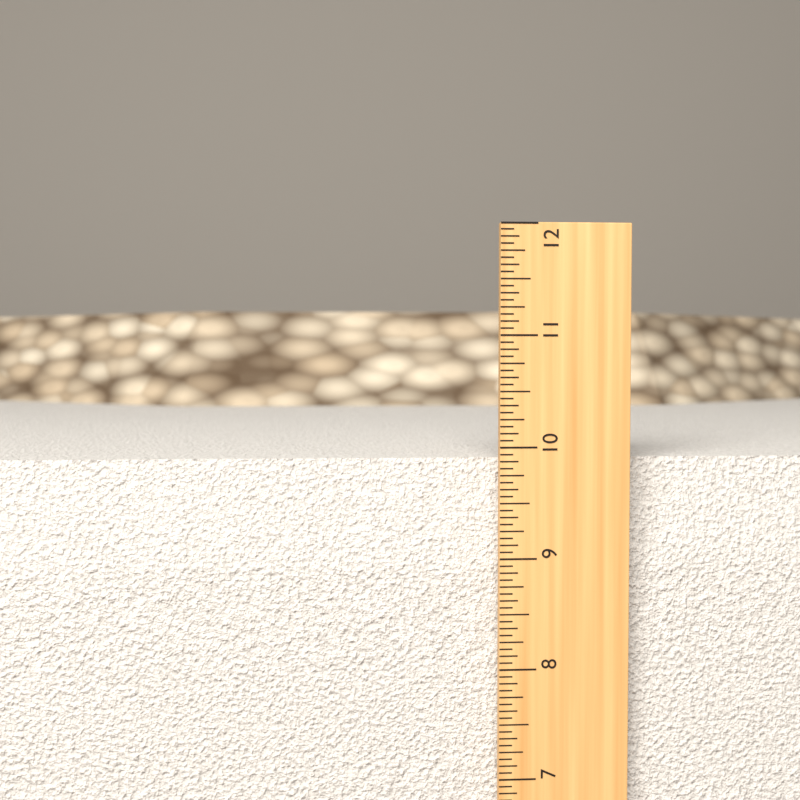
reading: 9.8750 in
